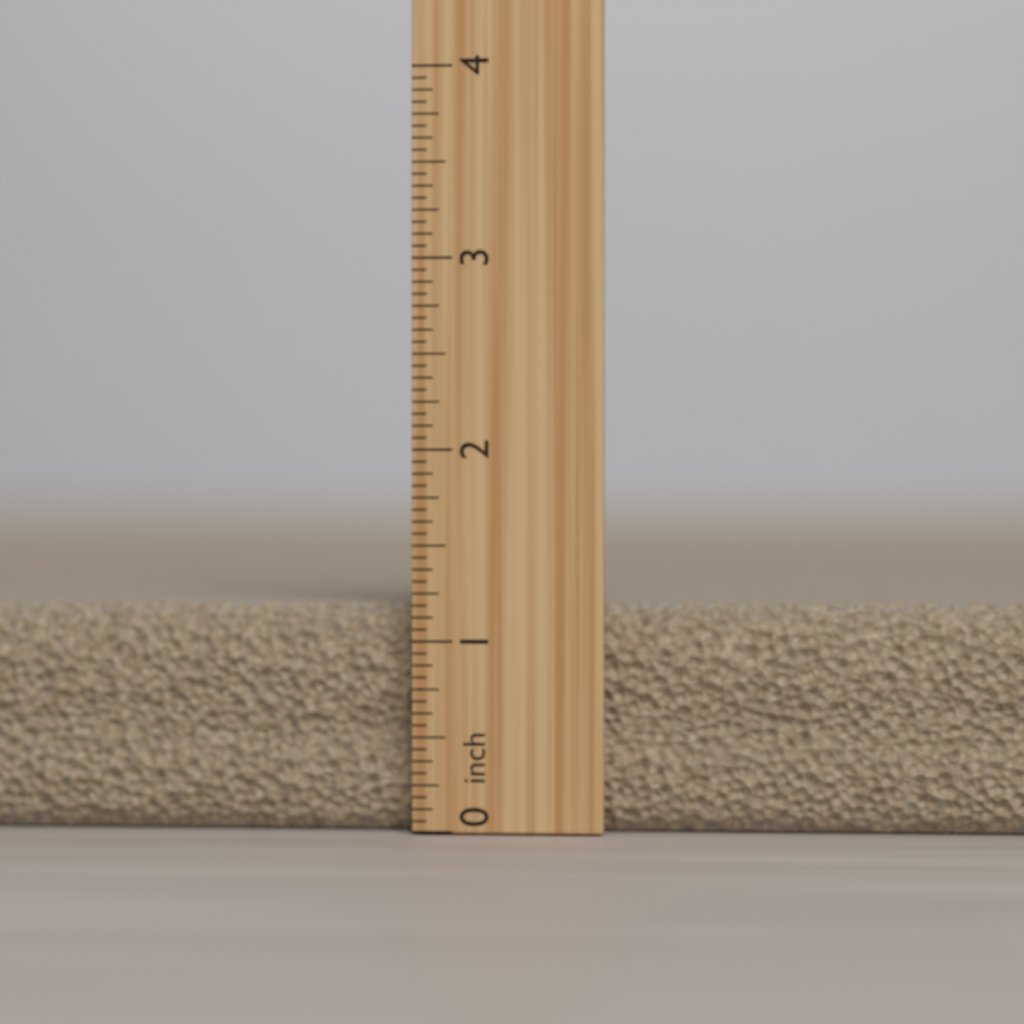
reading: 1.1875 inch
